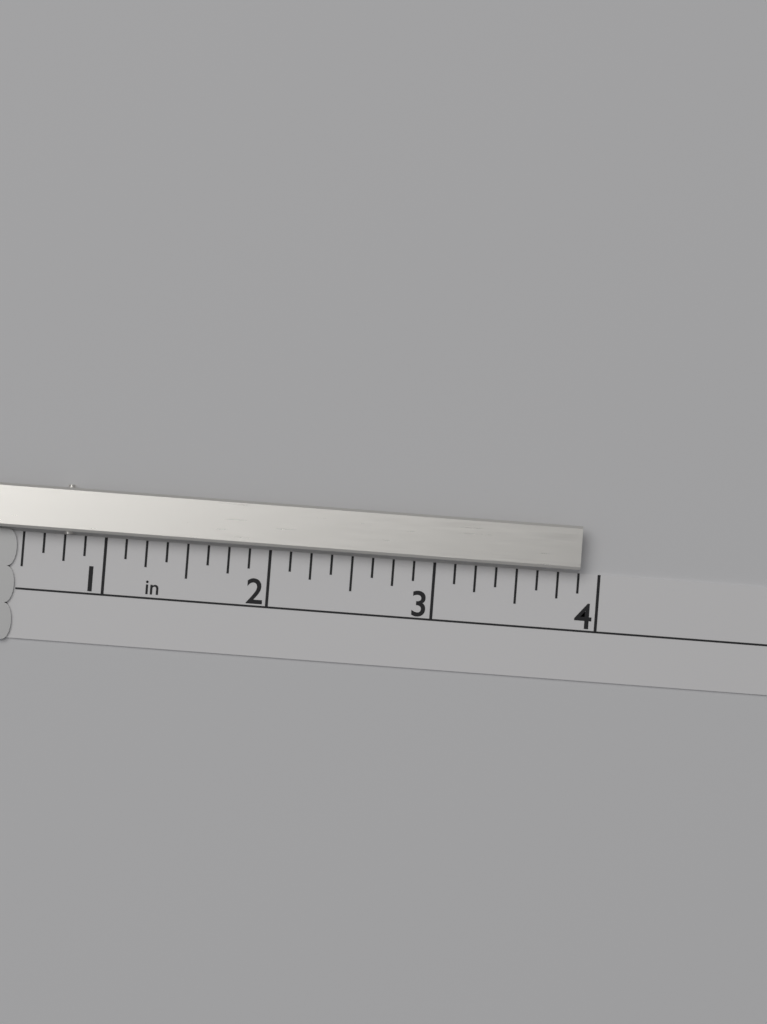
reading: 3.875 in
